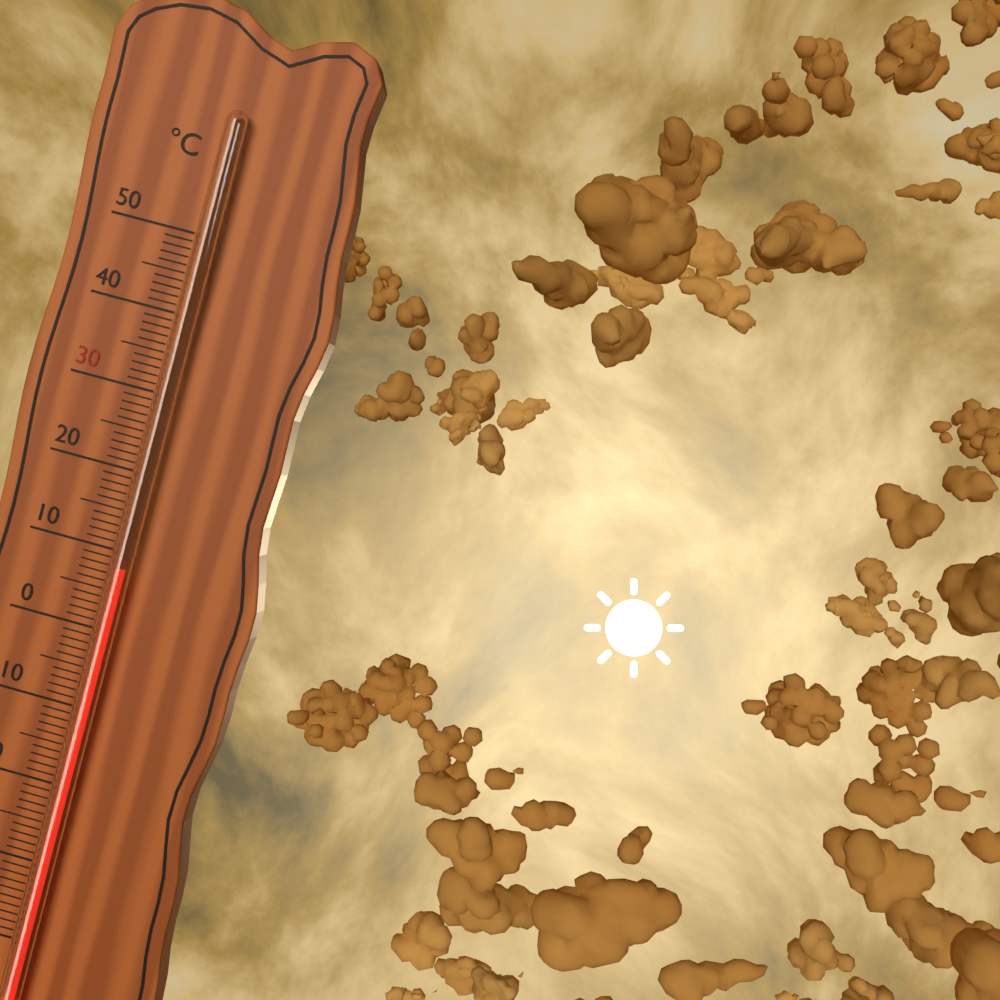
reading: 8 °C
